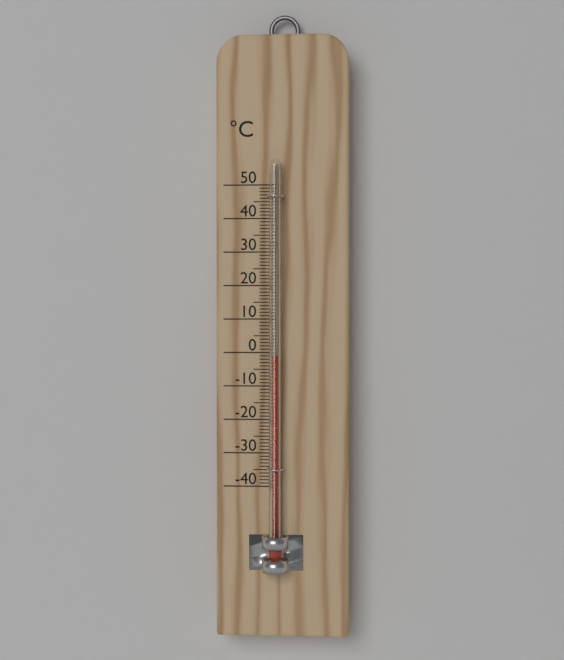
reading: -1 °C
